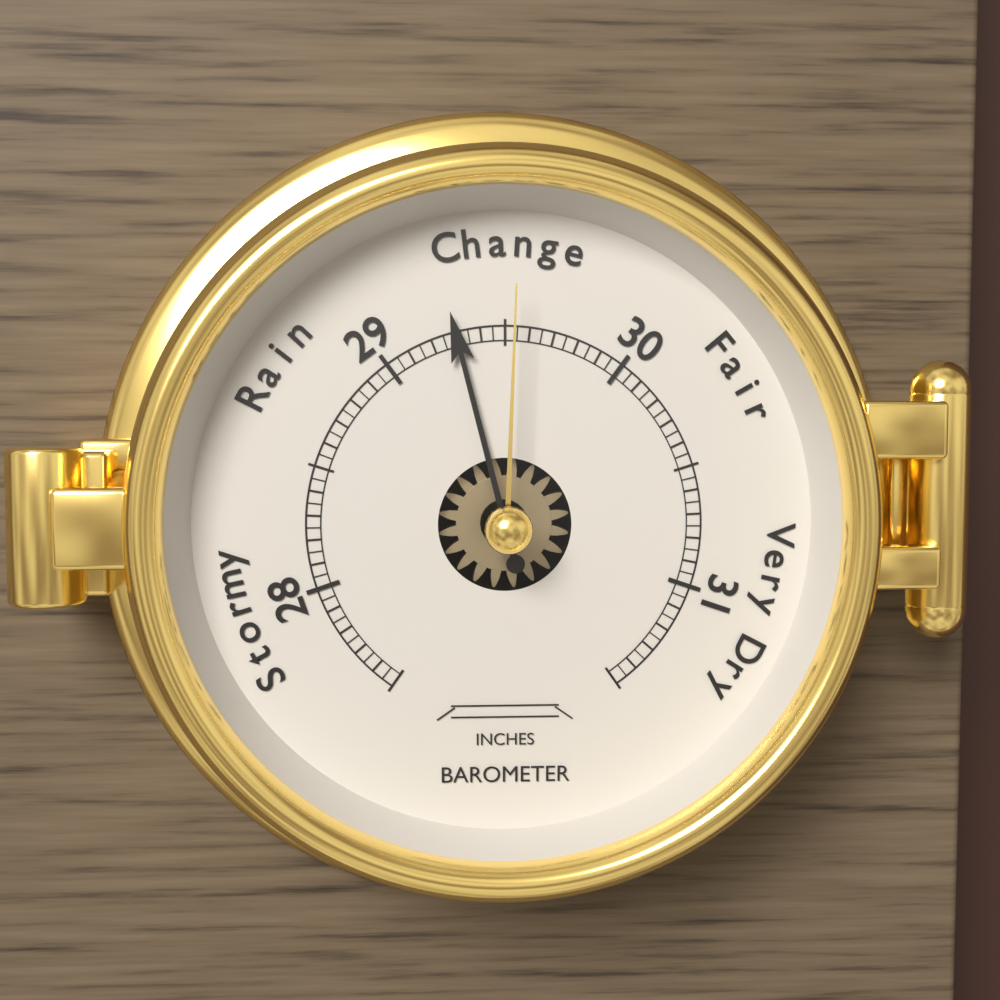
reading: 29.30 inches
